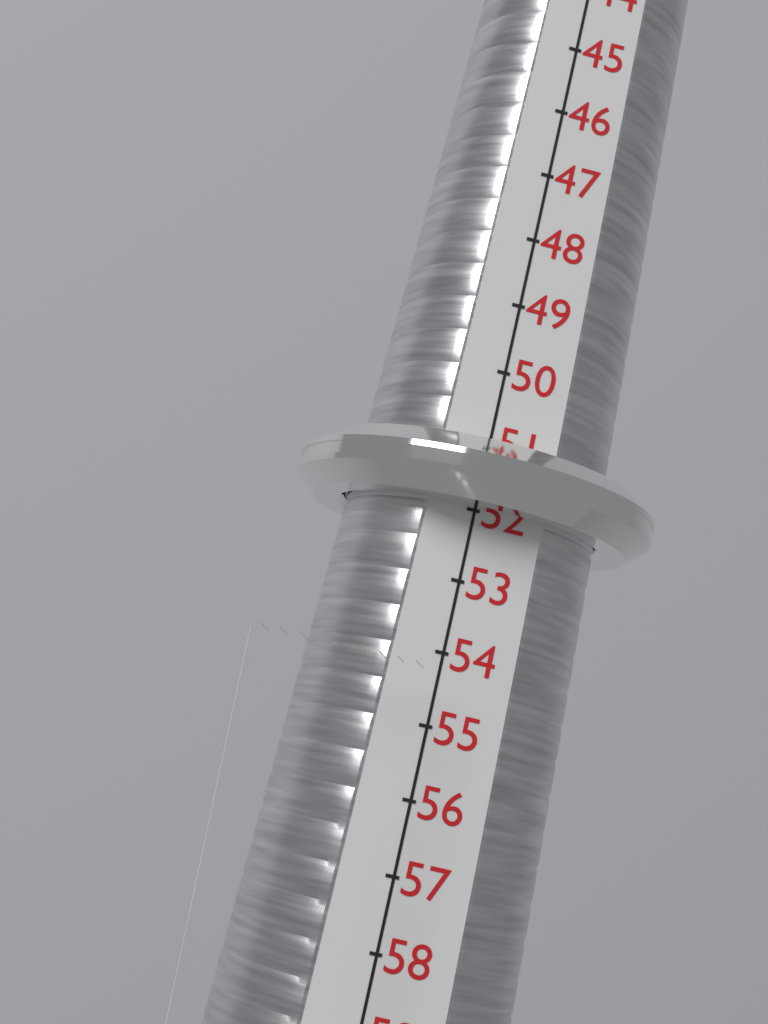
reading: 52 (no unit)
